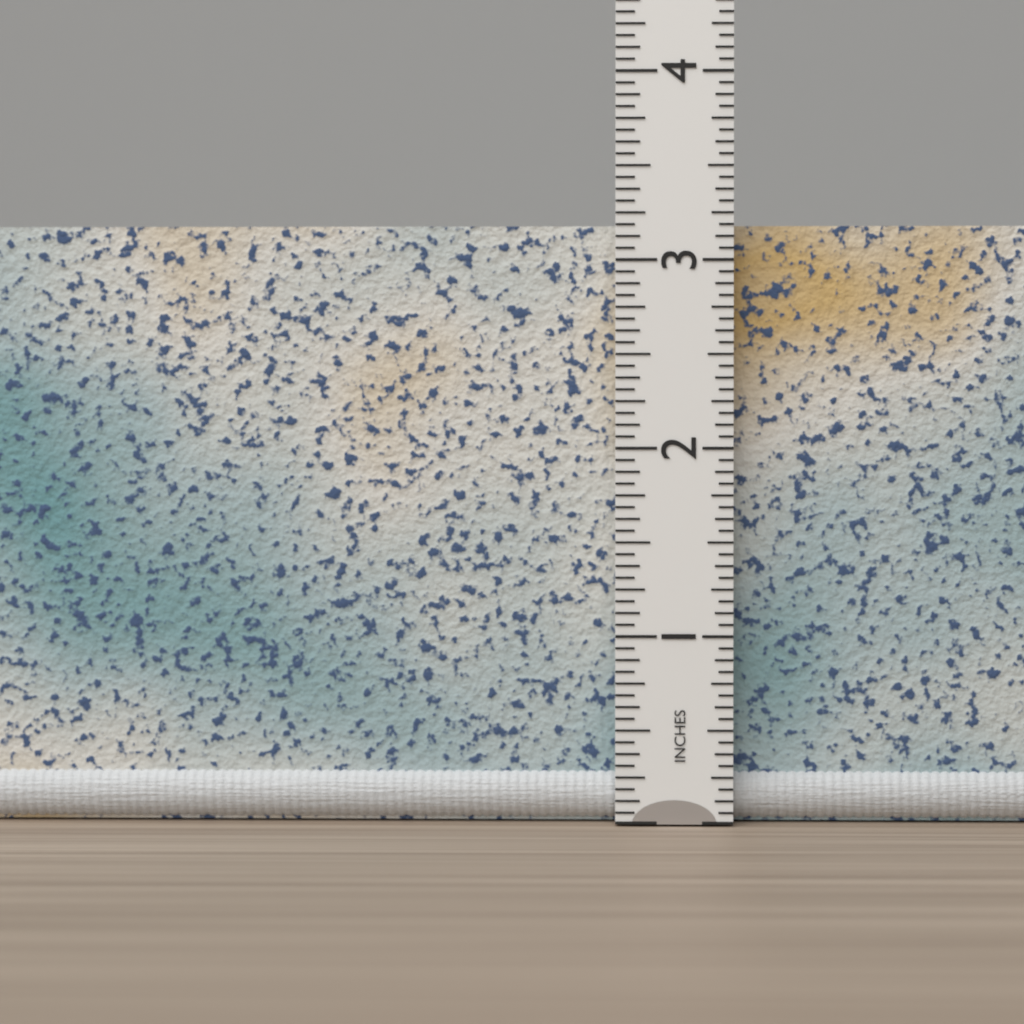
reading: 3.1875 in
